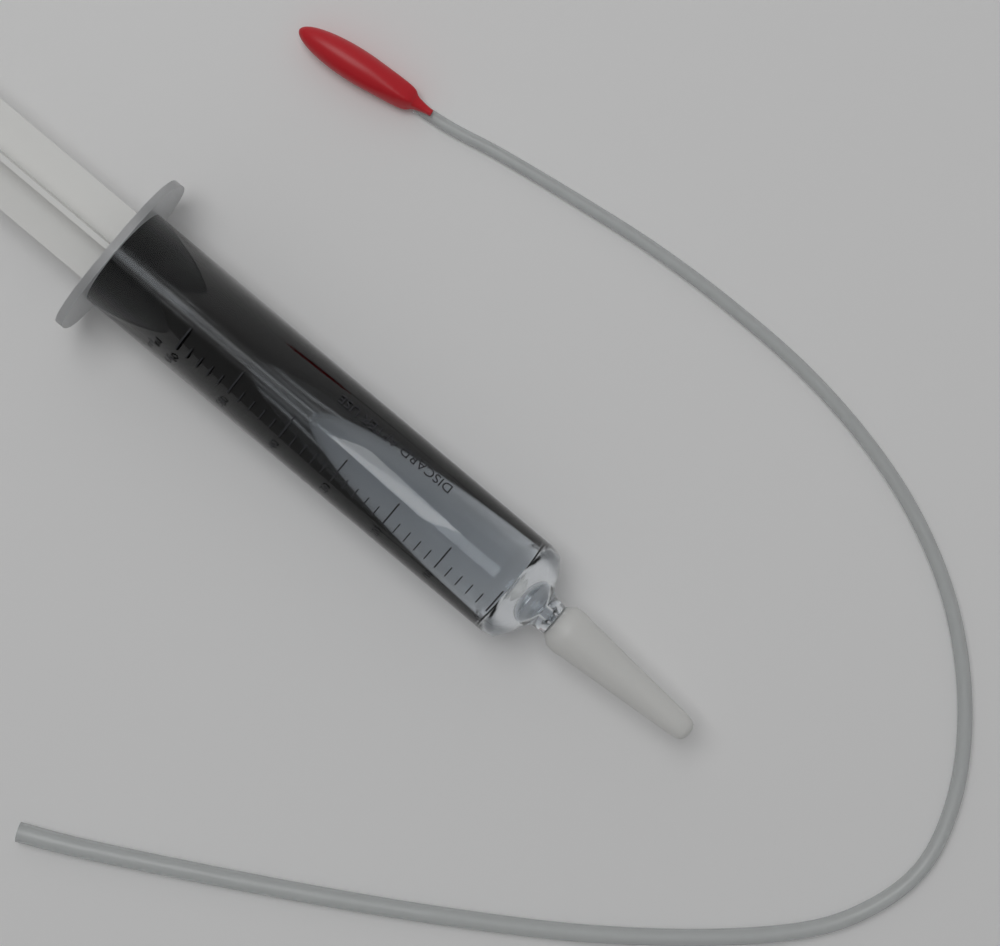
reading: 58 ml
